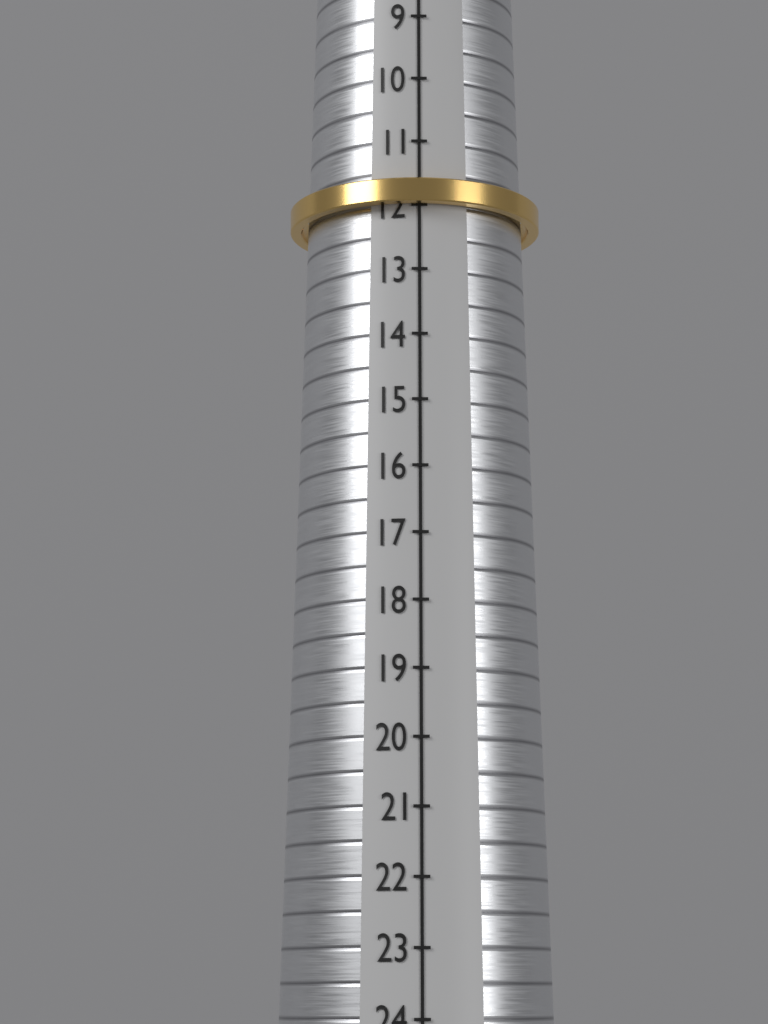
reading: 12 (no unit)
